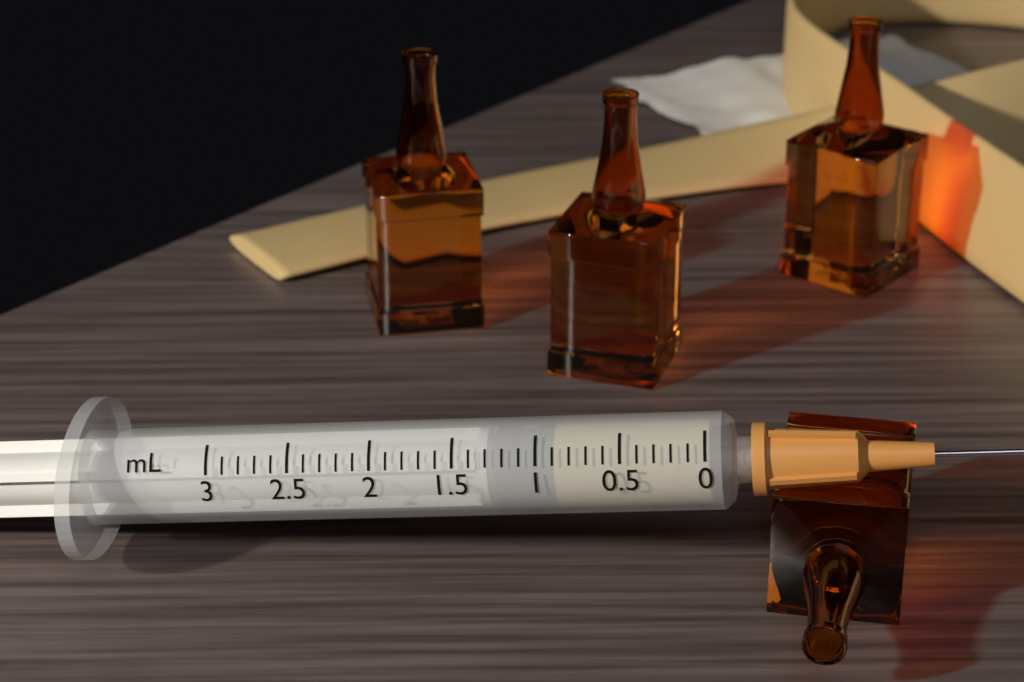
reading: 0.9 mL
